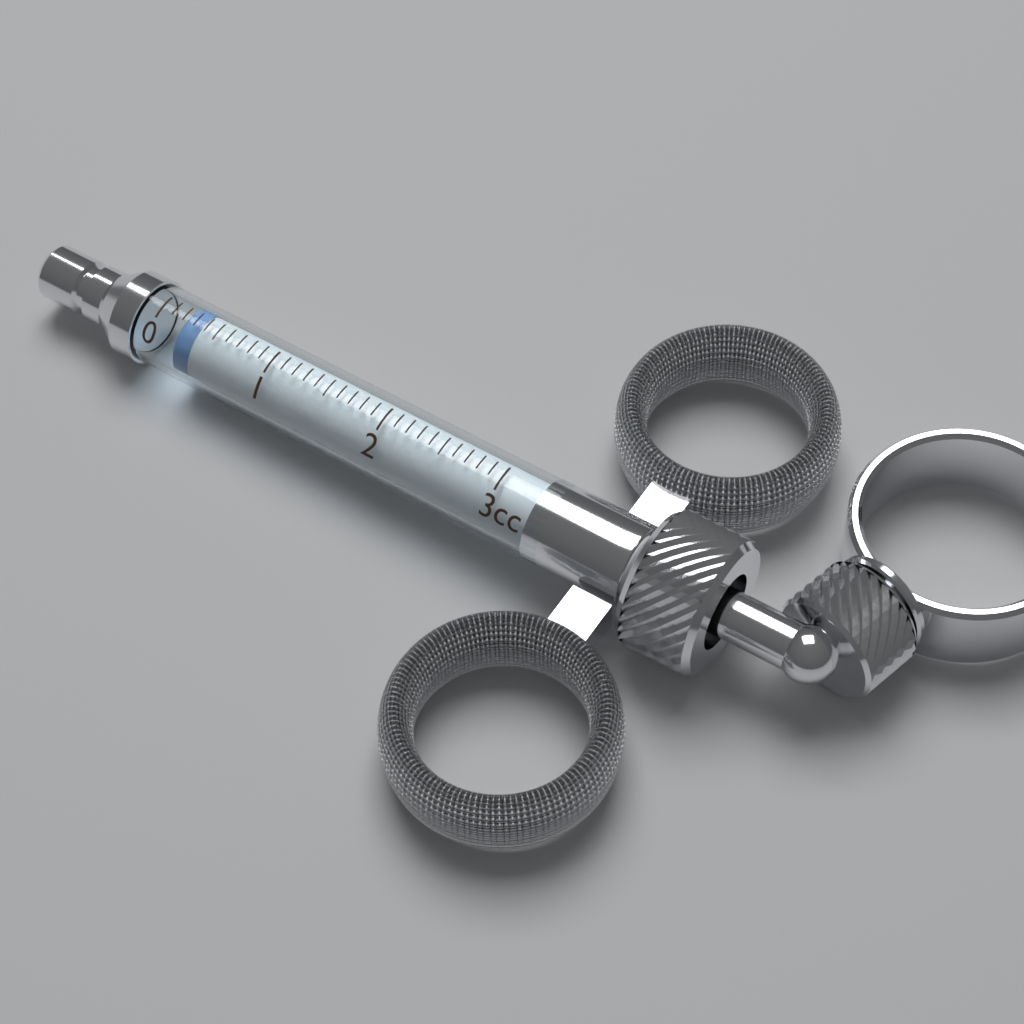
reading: 0.2 cc
